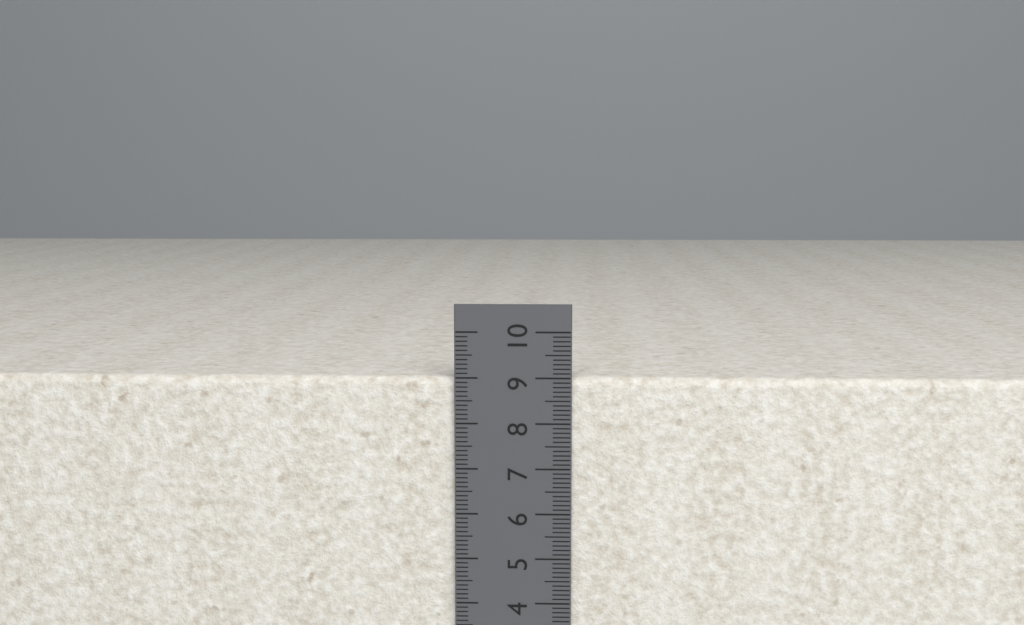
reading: 9.0 cm
